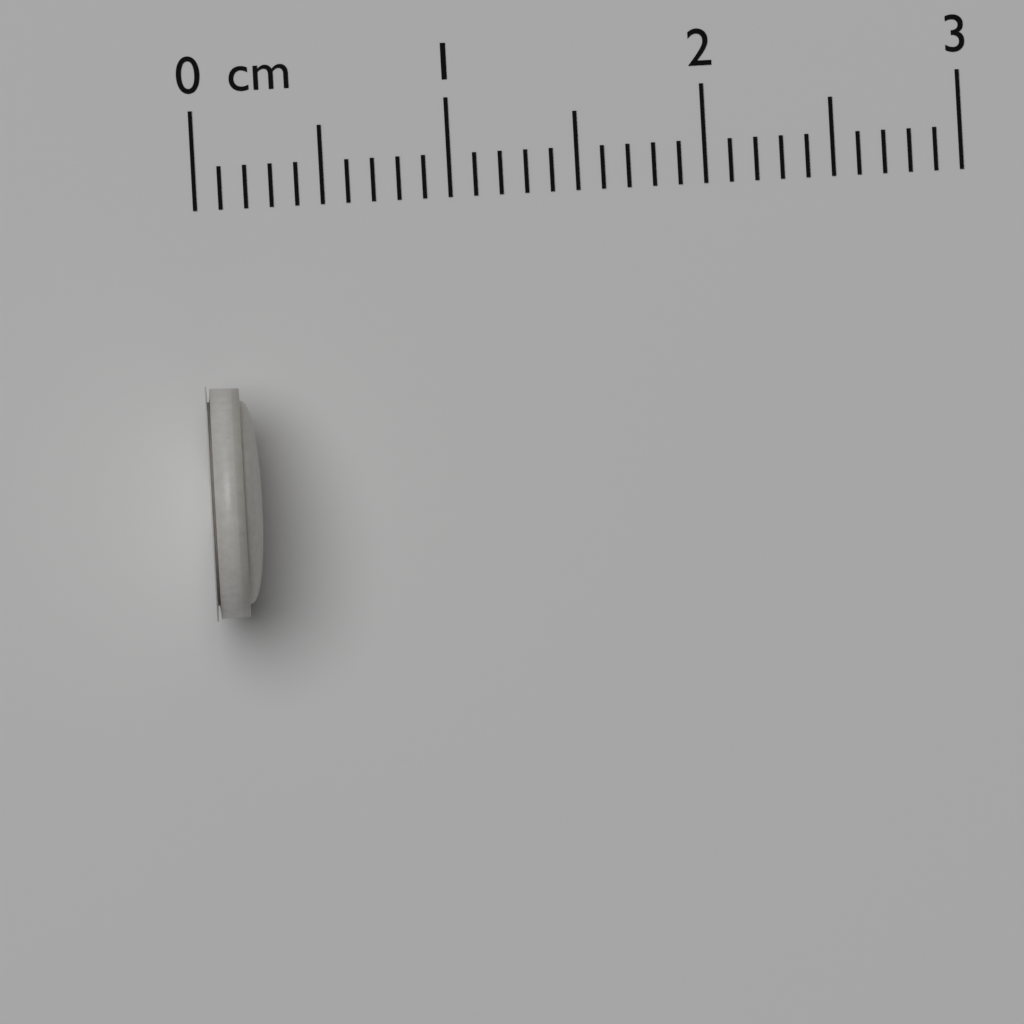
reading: 0.2 cm
